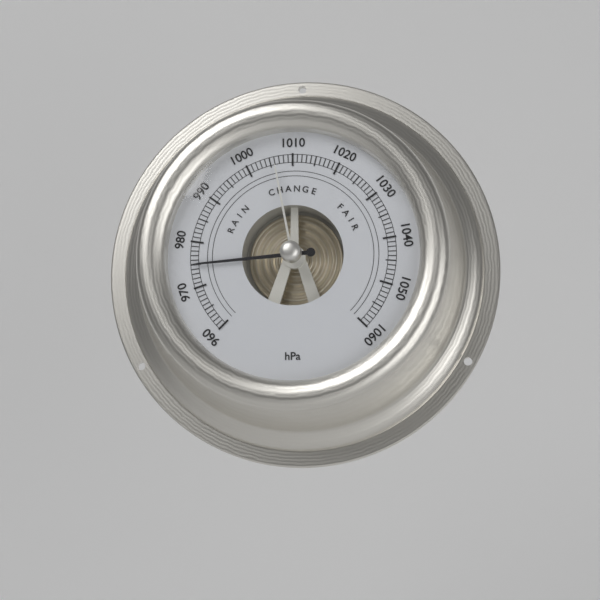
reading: 975 hPa
